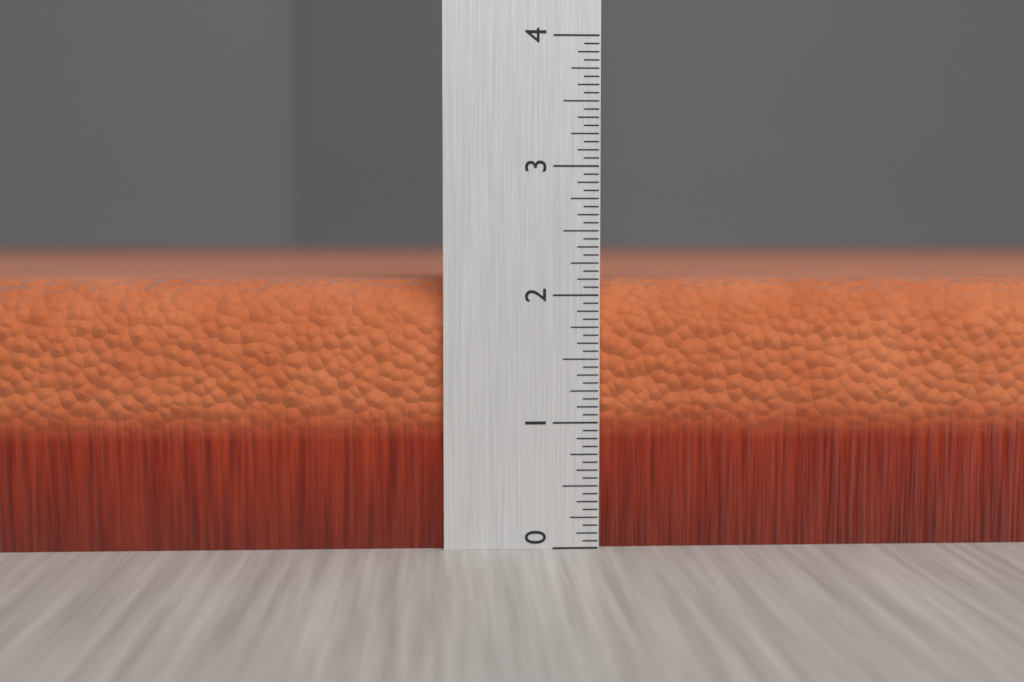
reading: 2.1250 (no unit)
